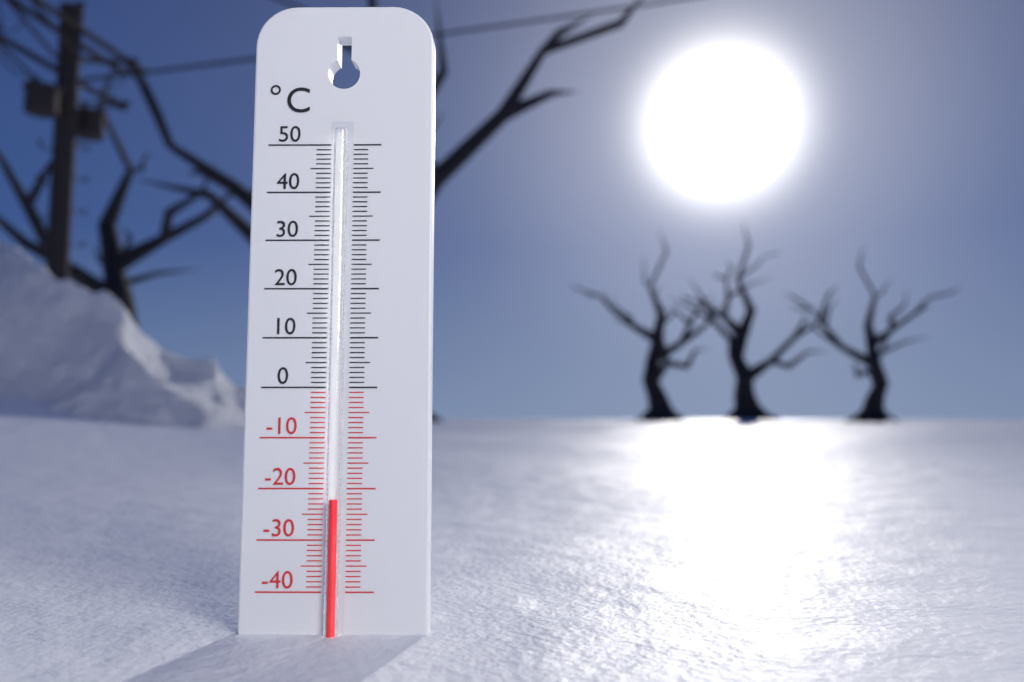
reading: -22 °C
